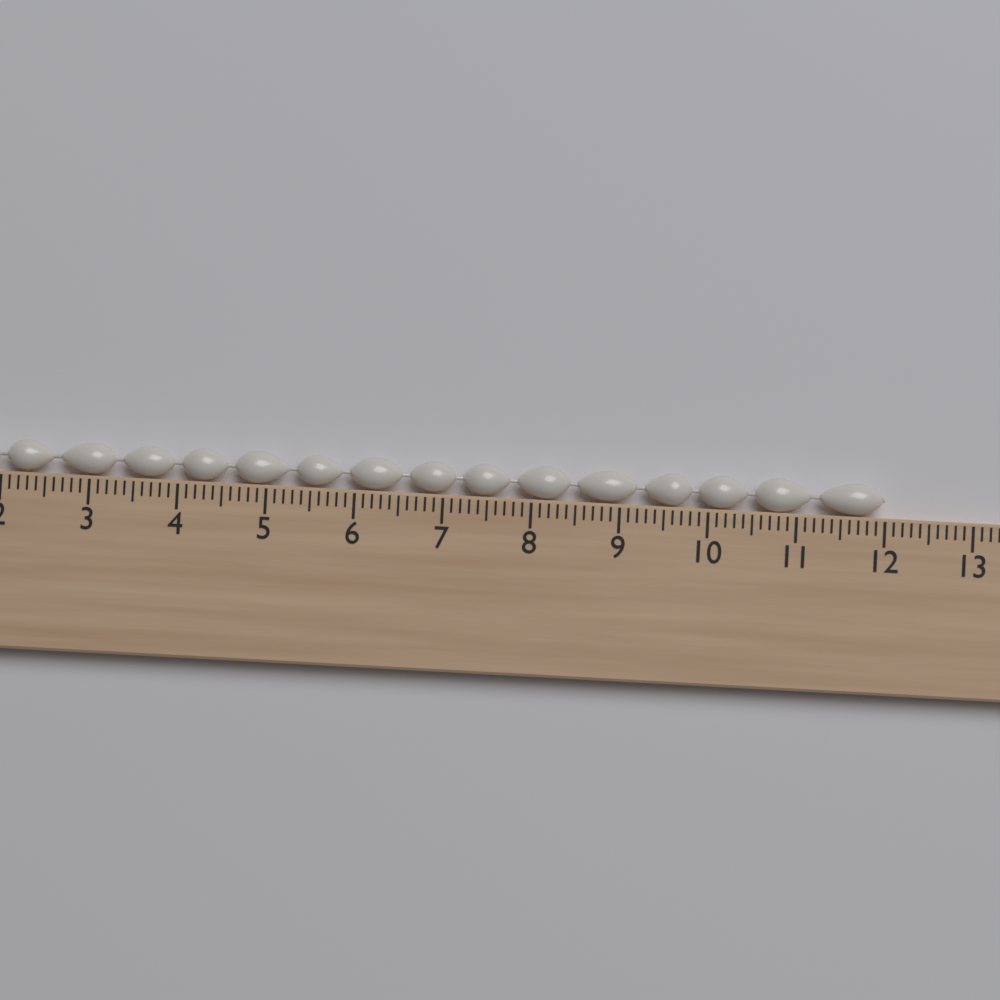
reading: 12.0 cm
